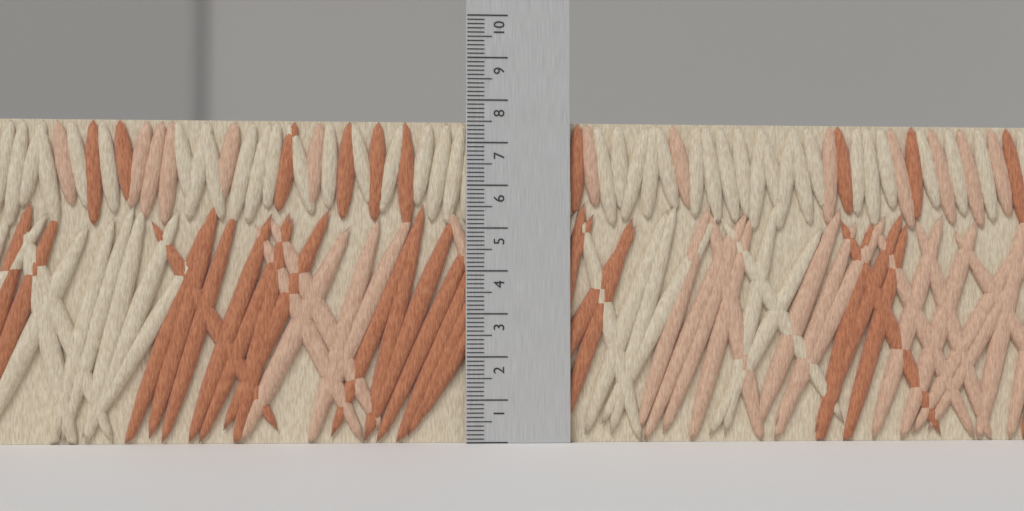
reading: 7.5 (no unit)
